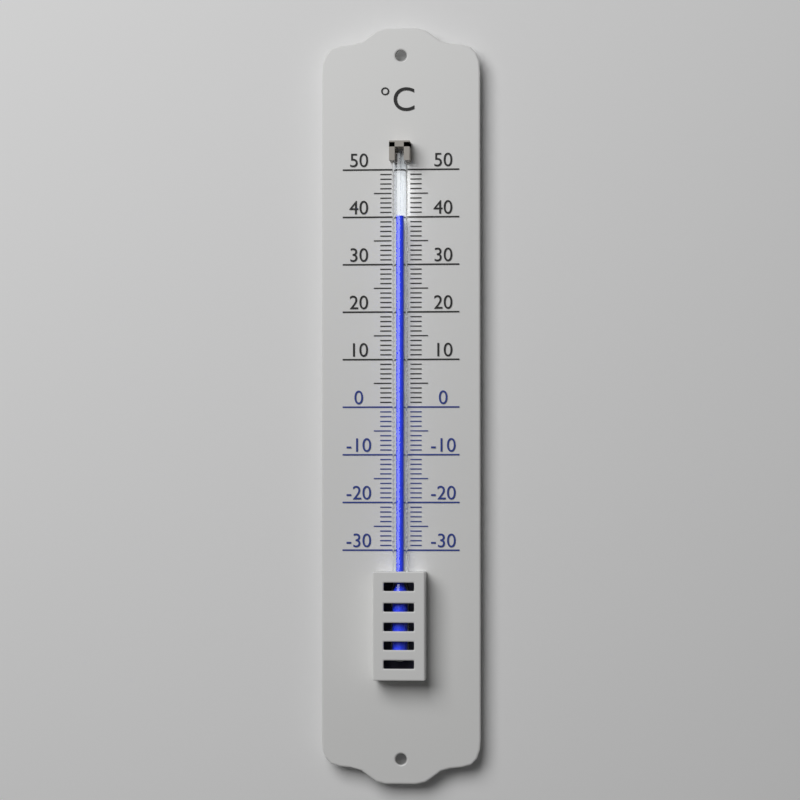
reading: 40 °C
